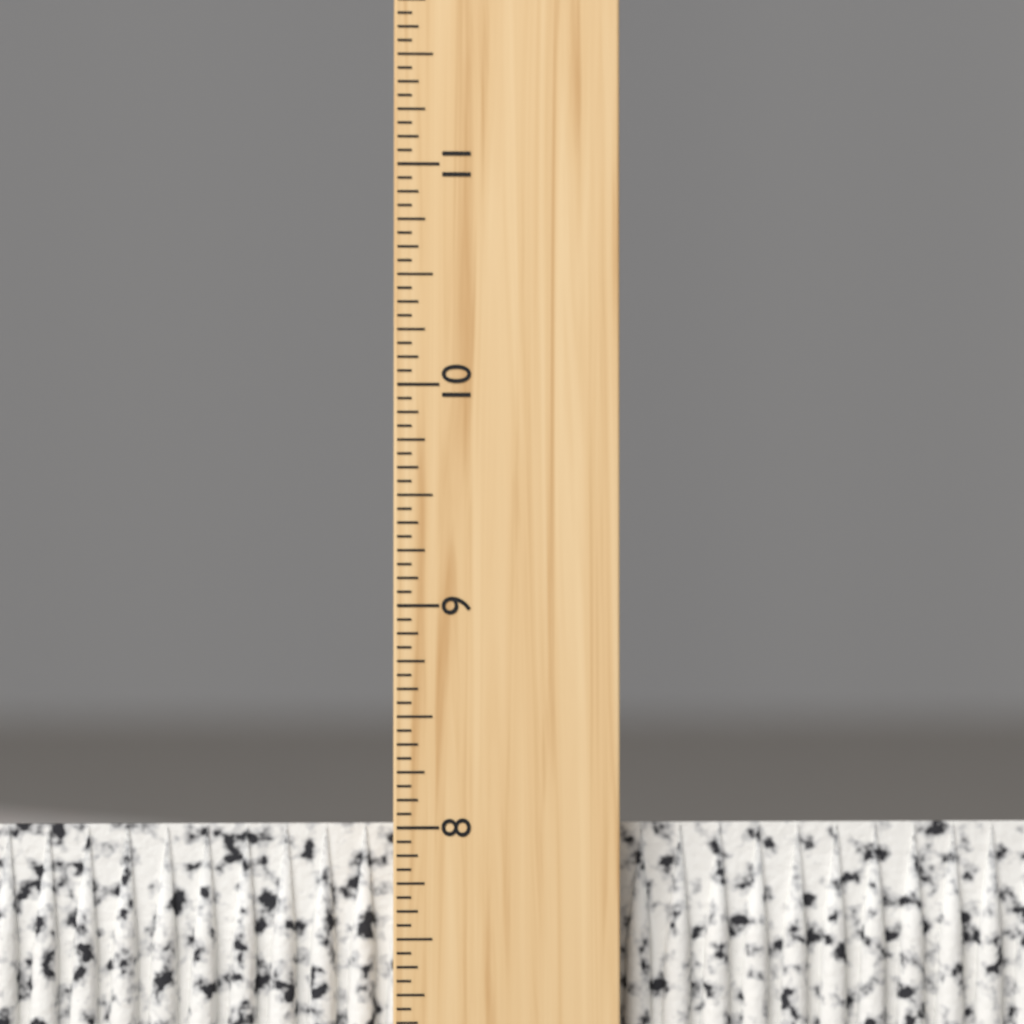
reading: 8.0000 inch
